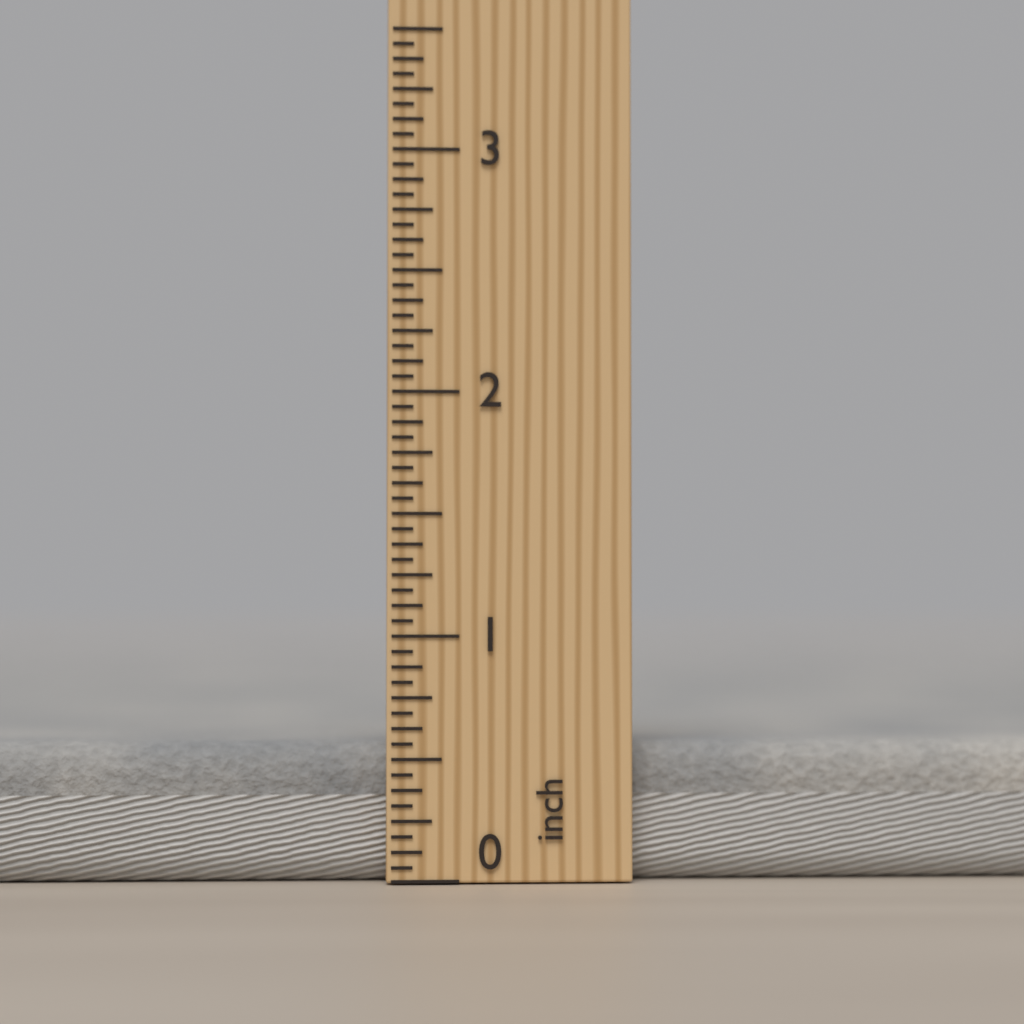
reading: 0.5625 inch
